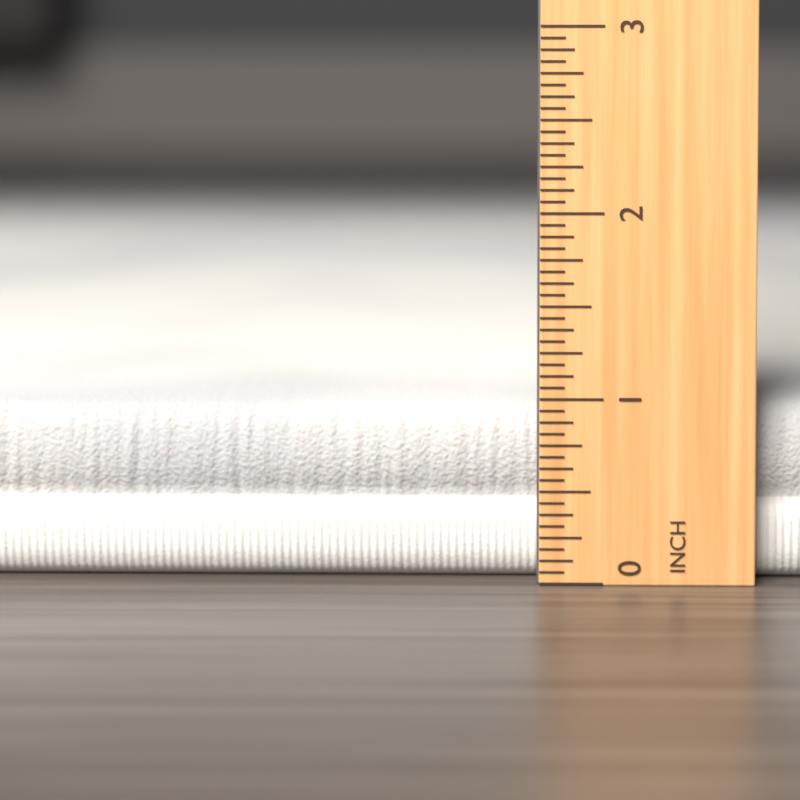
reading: 0.9375 inch
